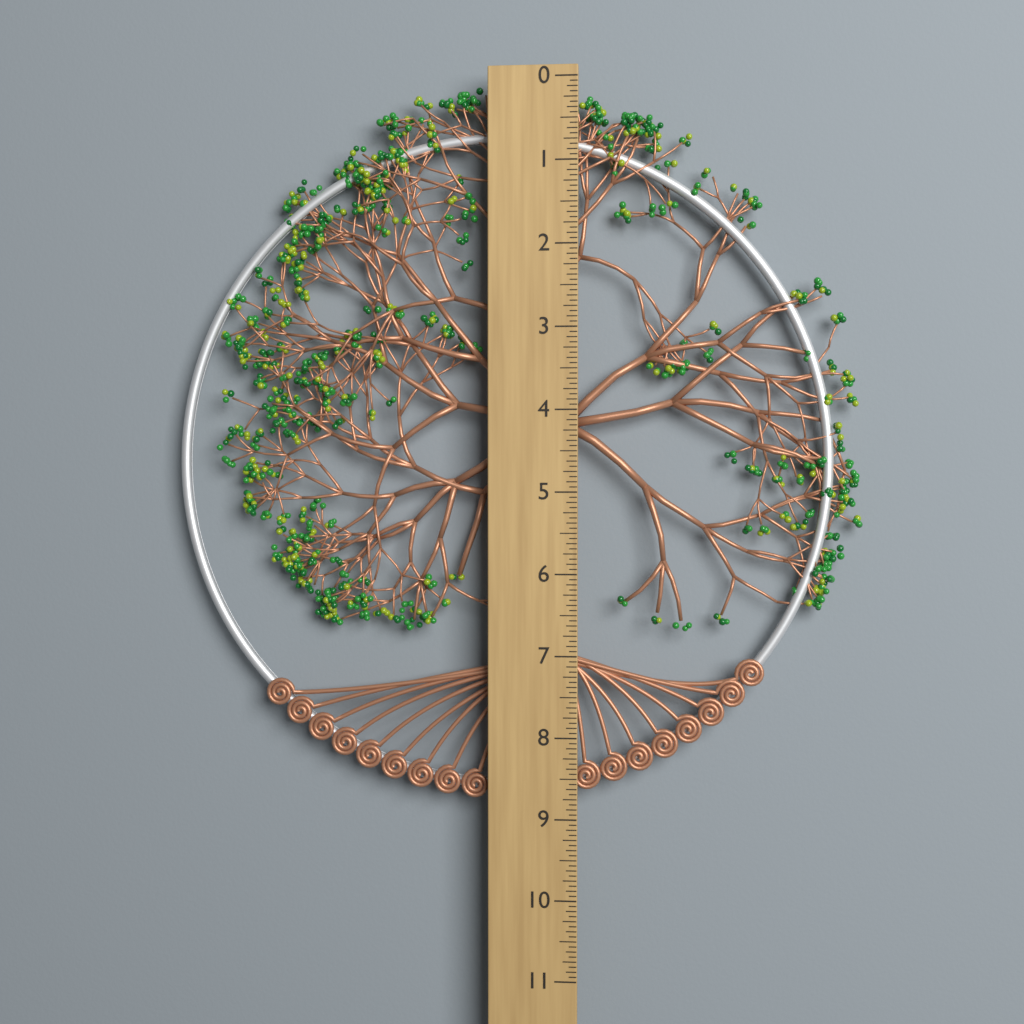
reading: 8.8125 (no unit)
